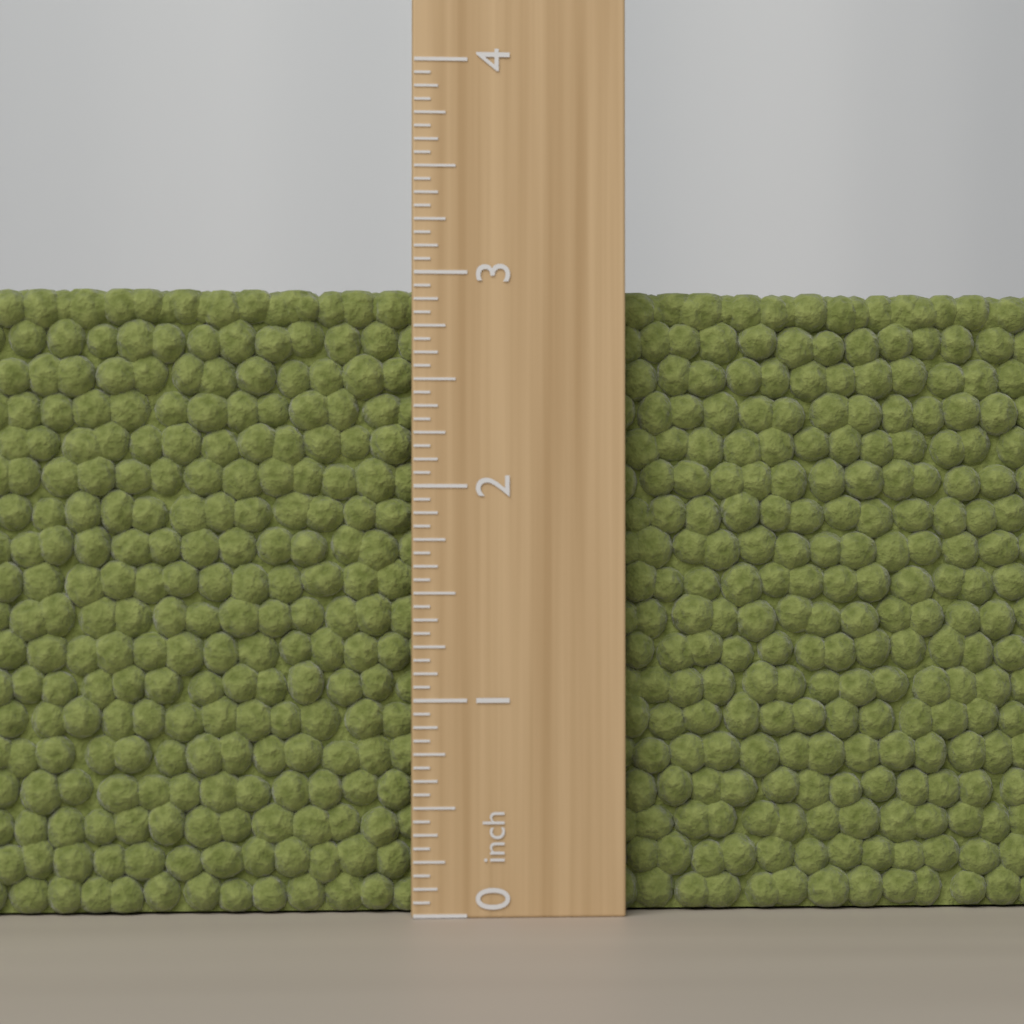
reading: 2.9375 inch
